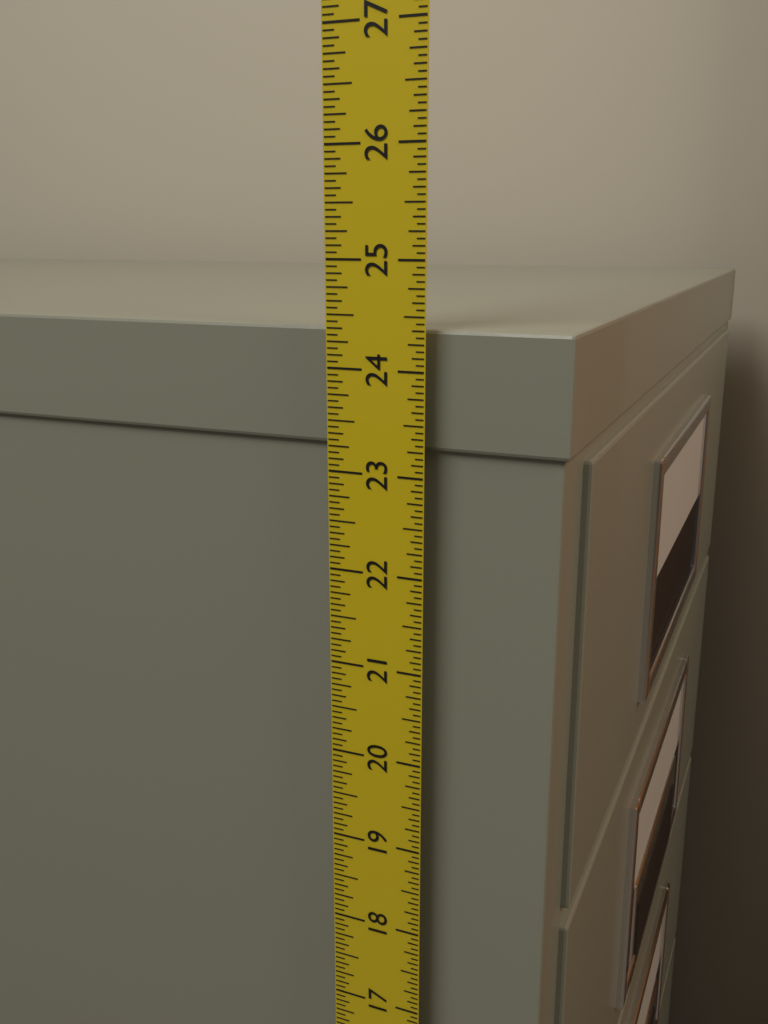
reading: 24.3750 in
